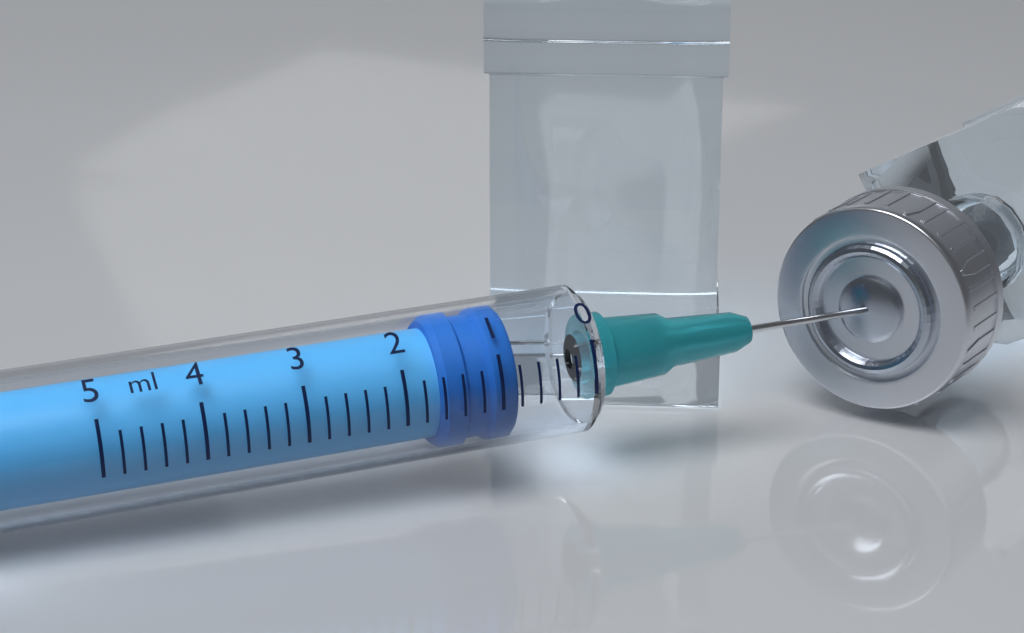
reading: 0.8 ml
